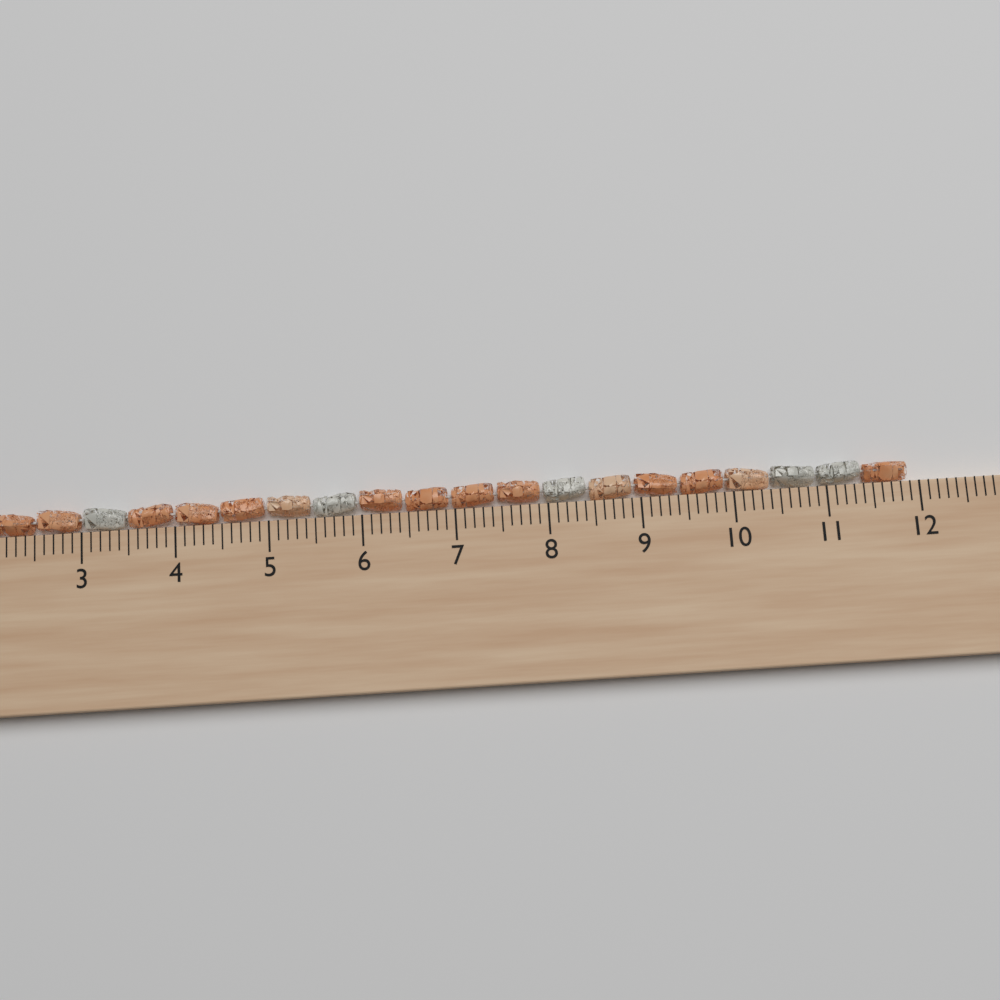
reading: 11.9 cm
